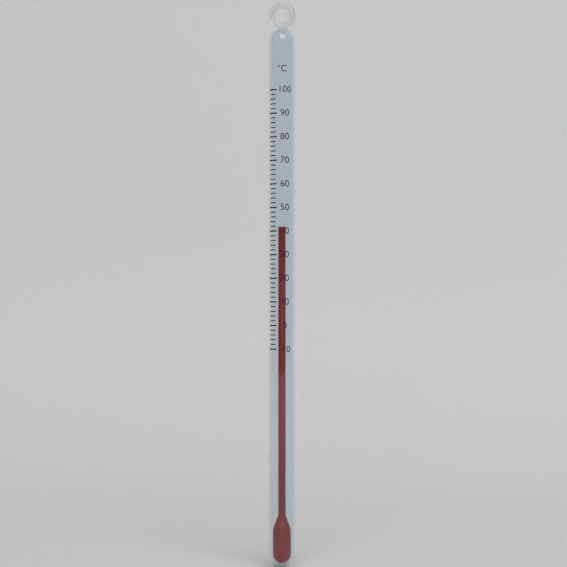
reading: 42 °C
